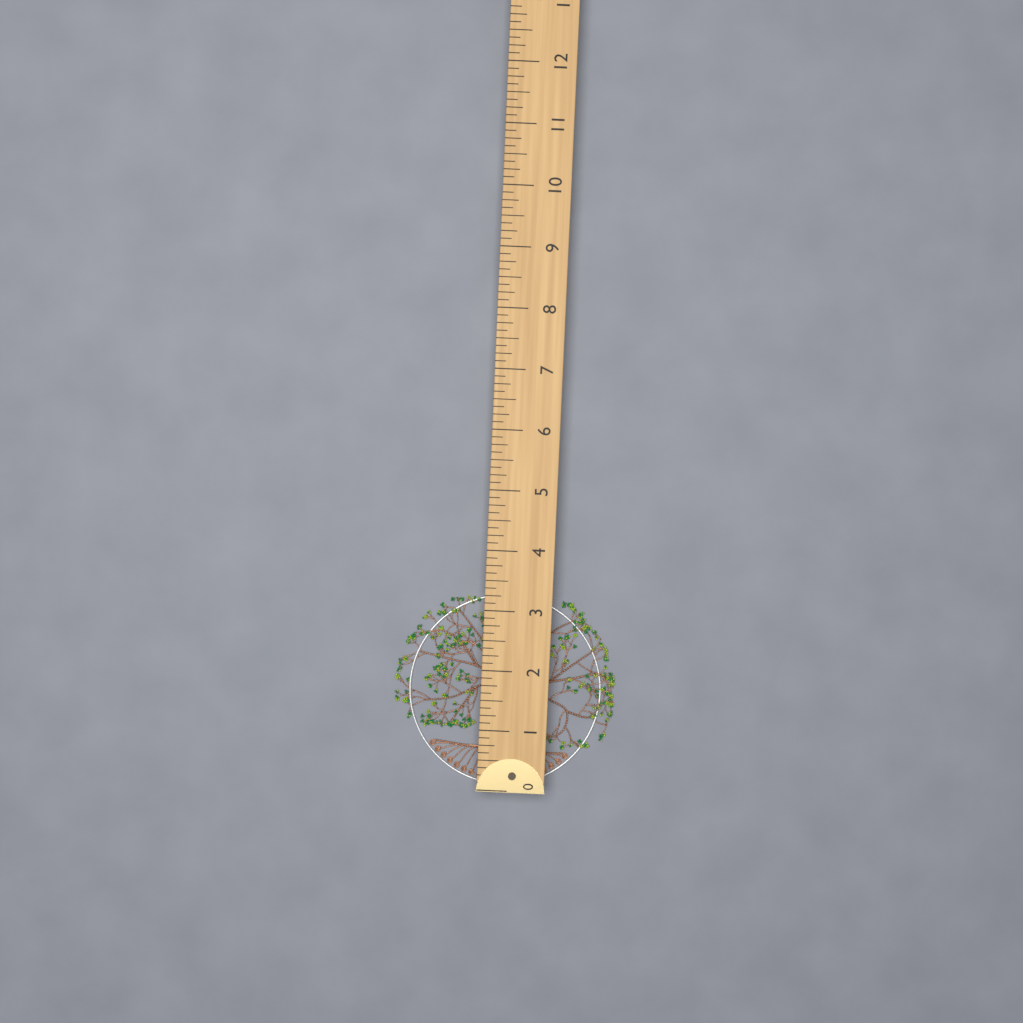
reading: 3.250 (no unit)
